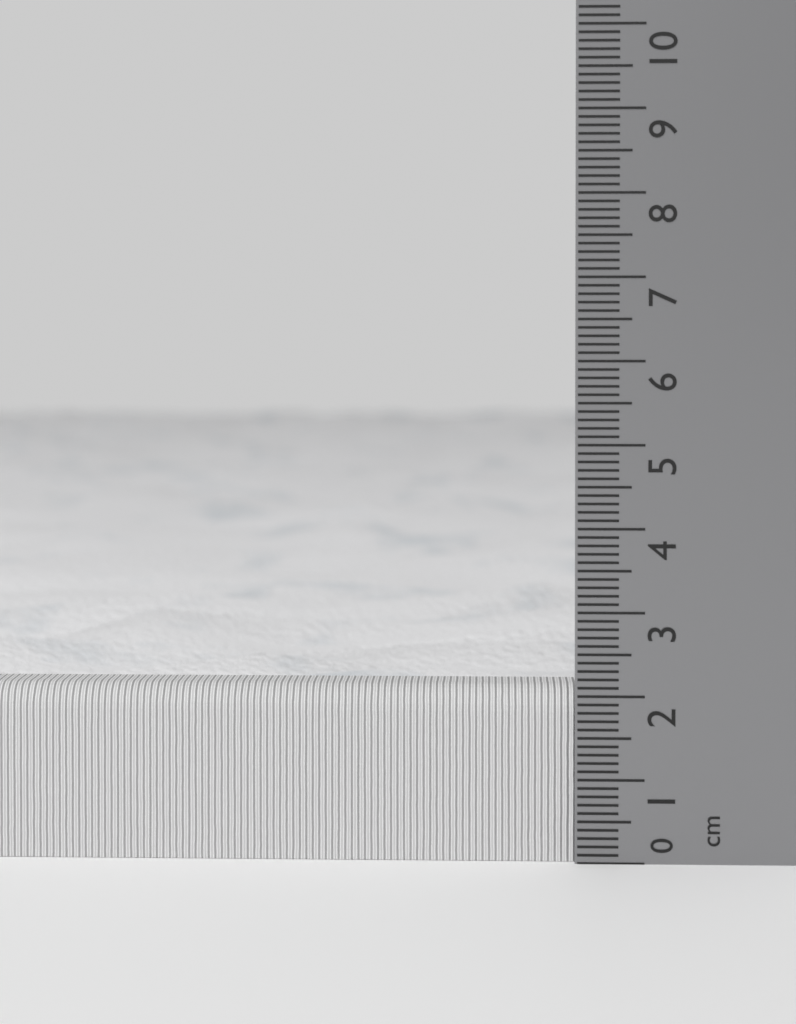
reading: 2.1 cm
